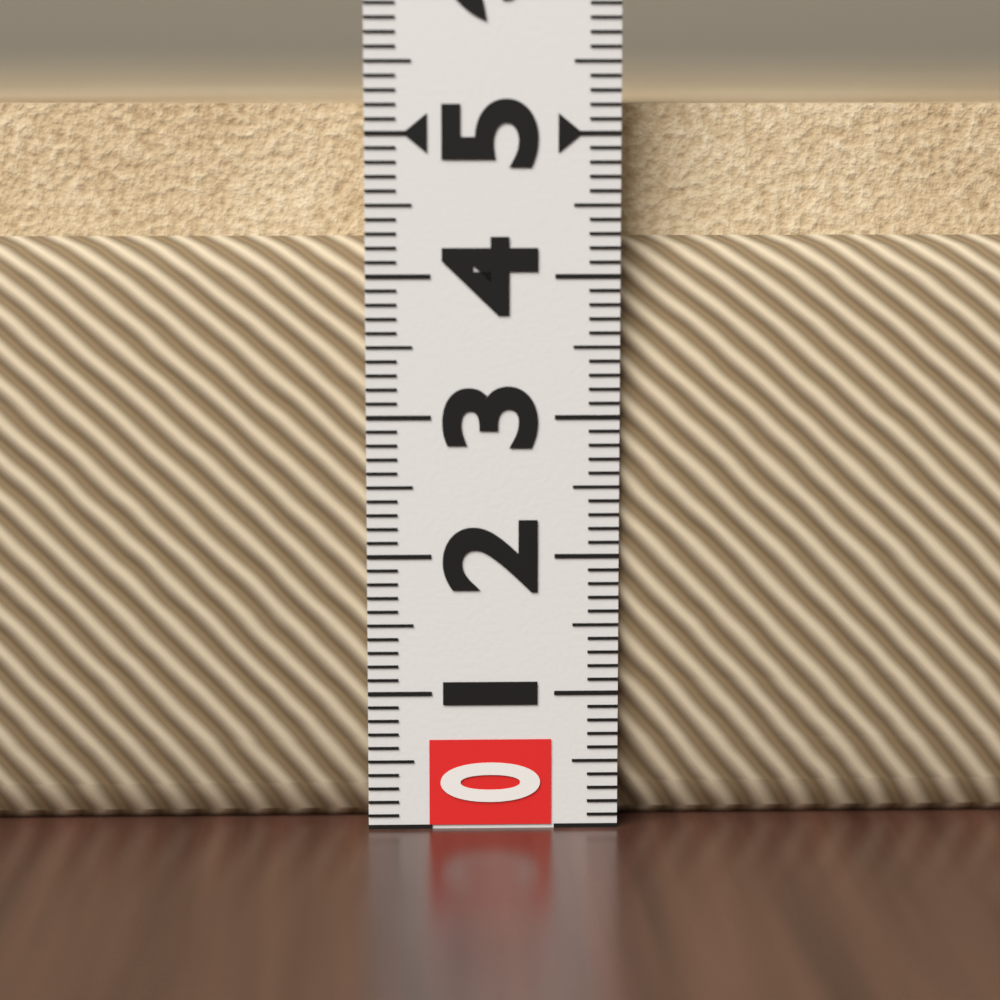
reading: 5.2 (no unit)
